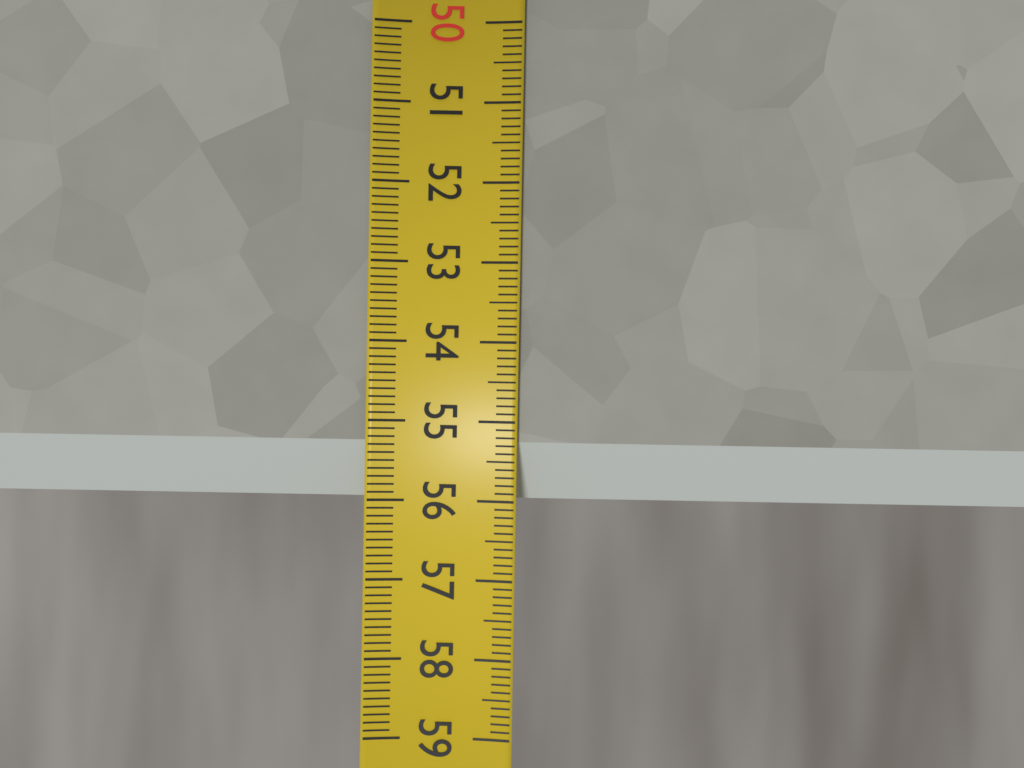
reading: 56.0 (no unit)
